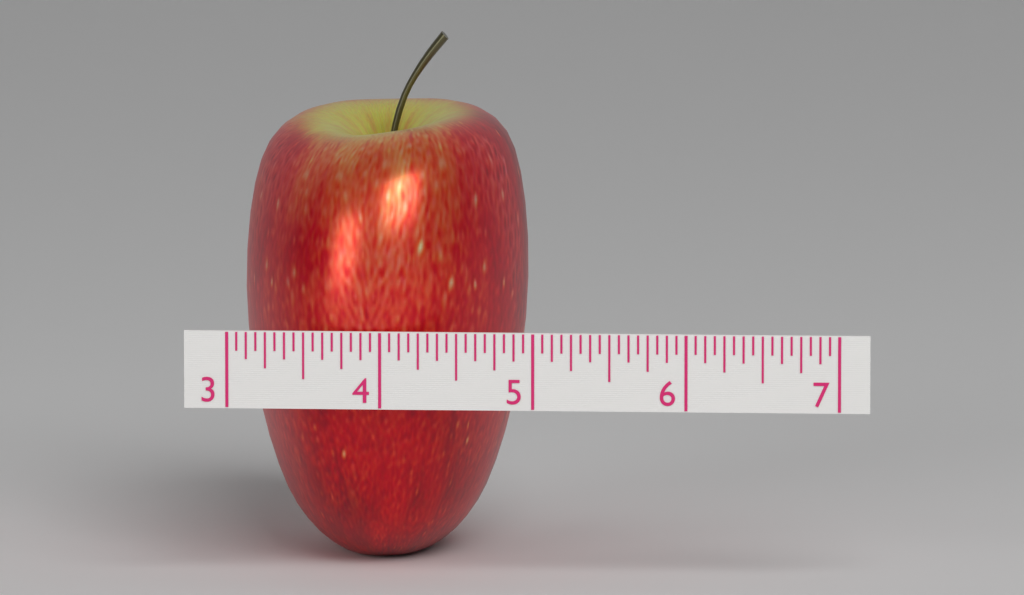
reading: 4.8750 (no unit)
